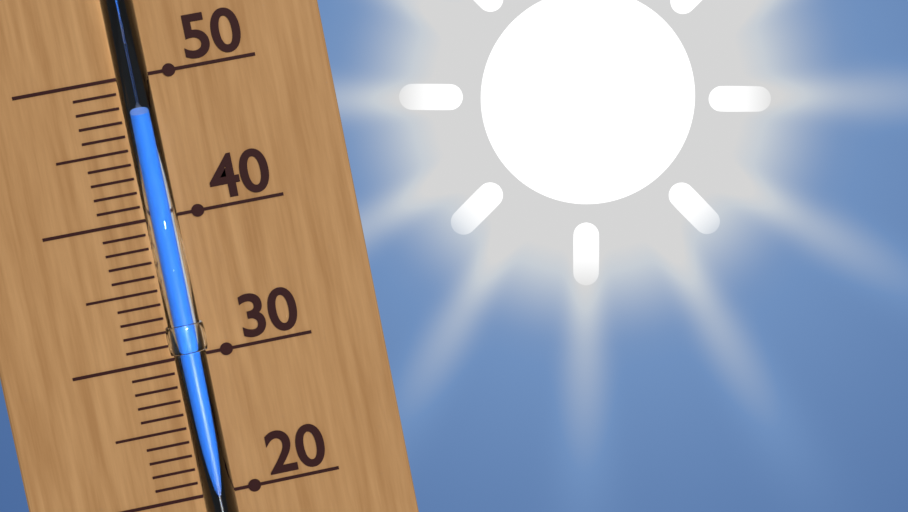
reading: 47 (no unit)
